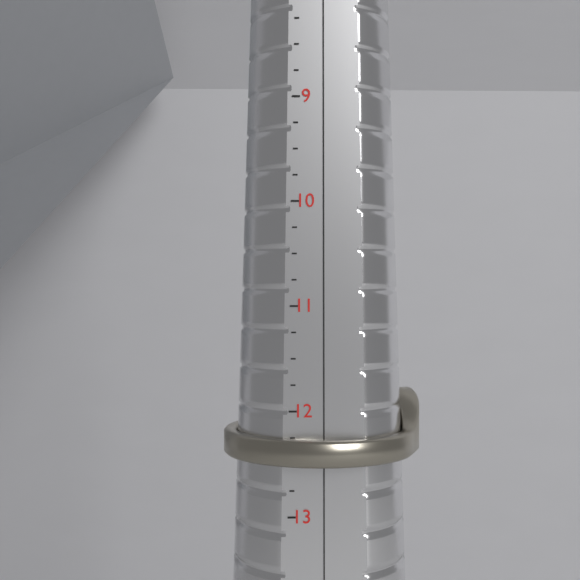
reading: 12.50 (no unit)
